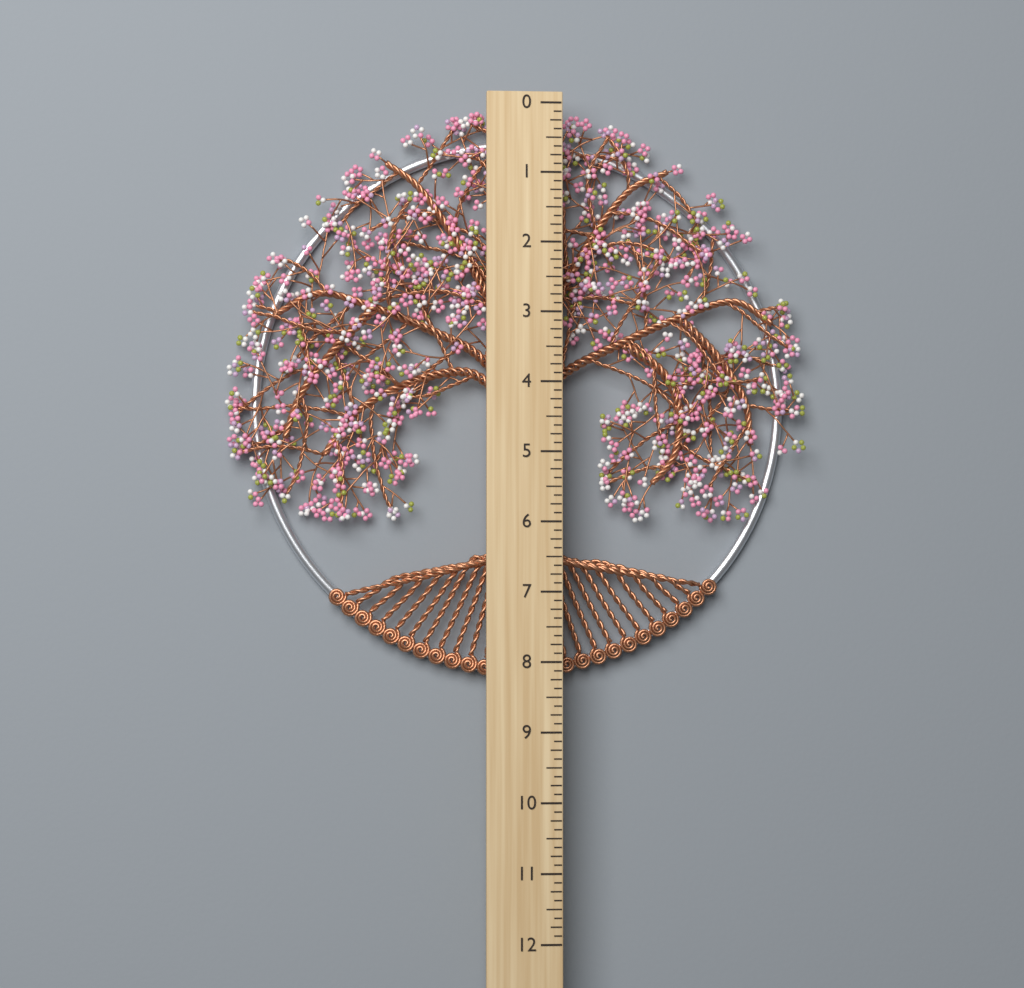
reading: 8.250 (no unit)
